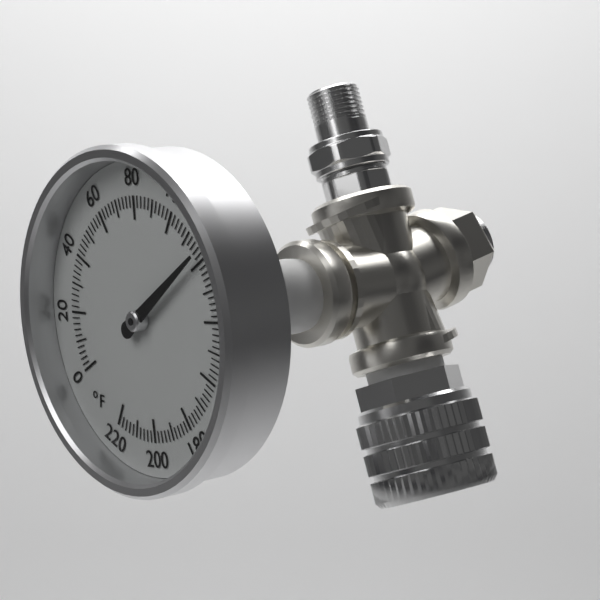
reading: 118 °F
